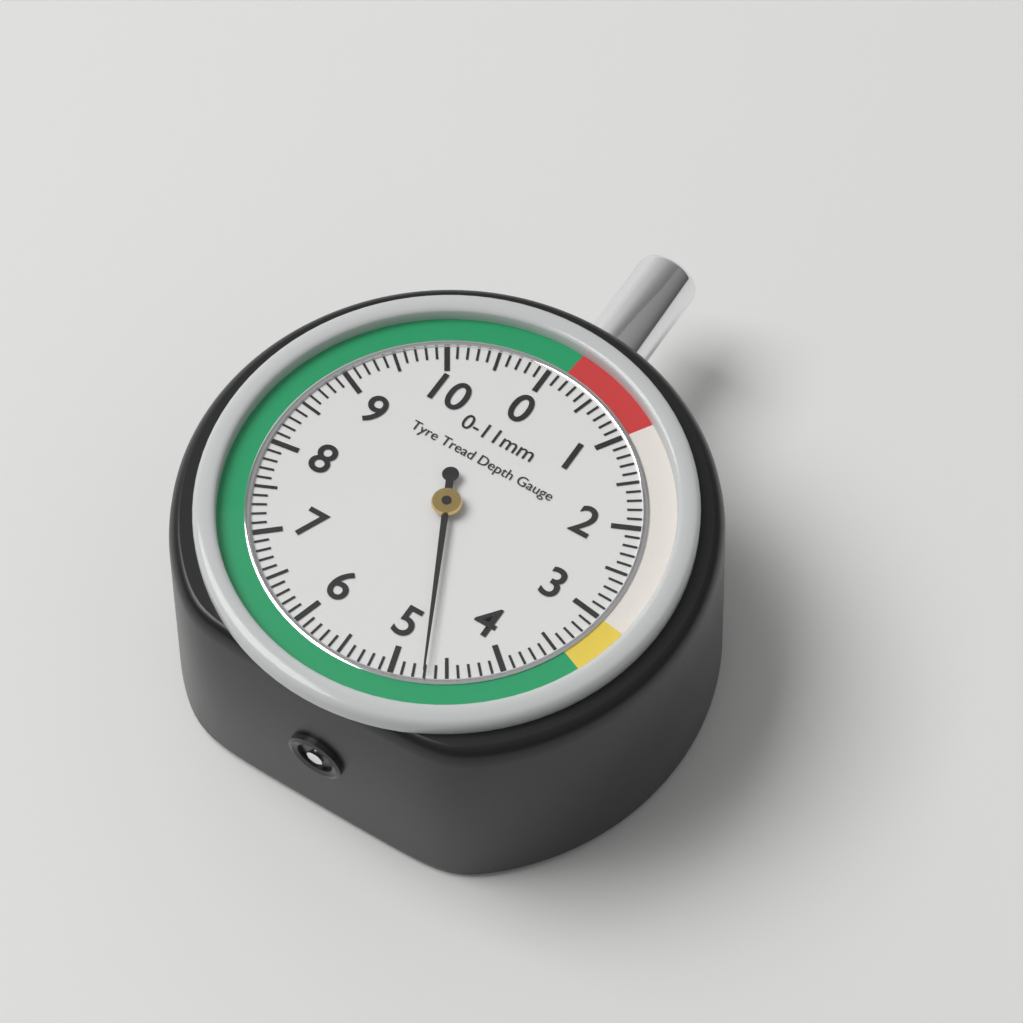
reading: 4.7 mm
